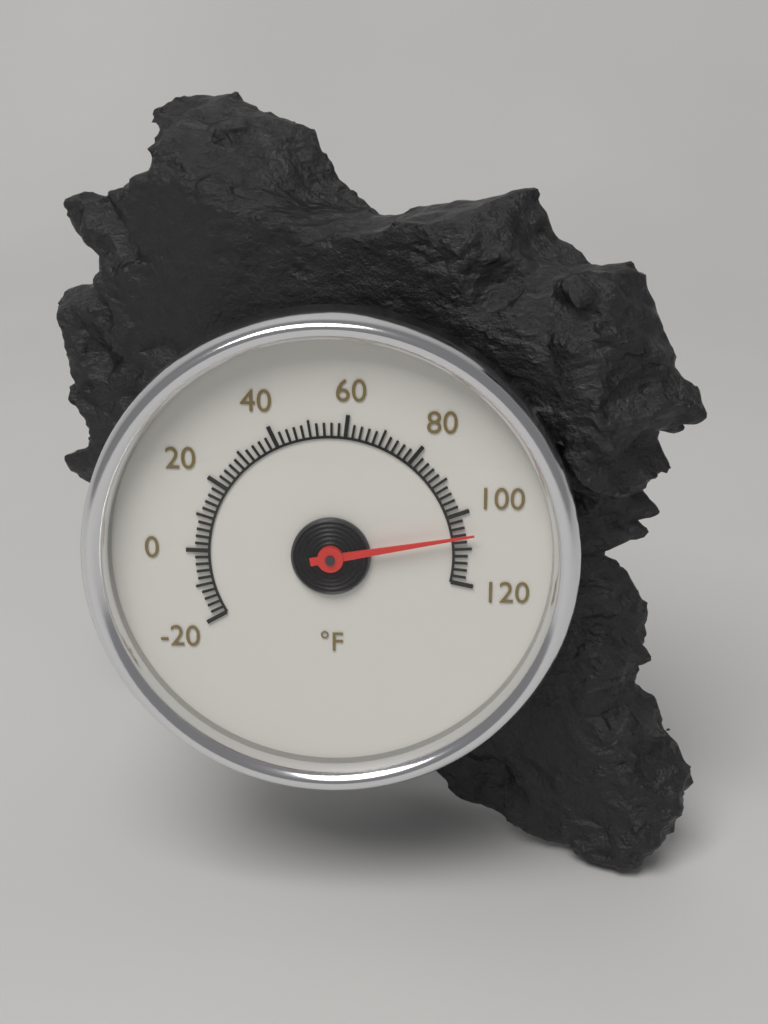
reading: 106 °F
